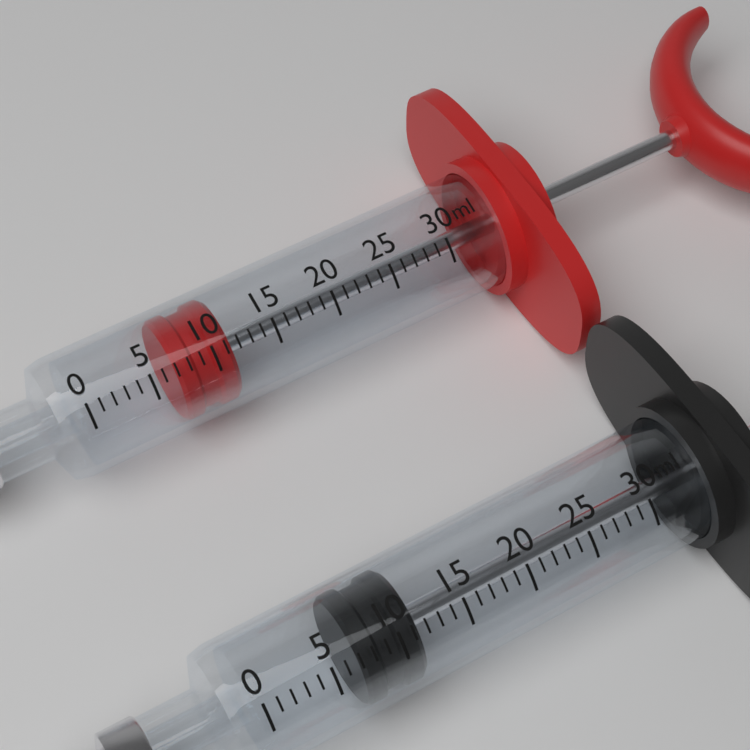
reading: 7 ml
